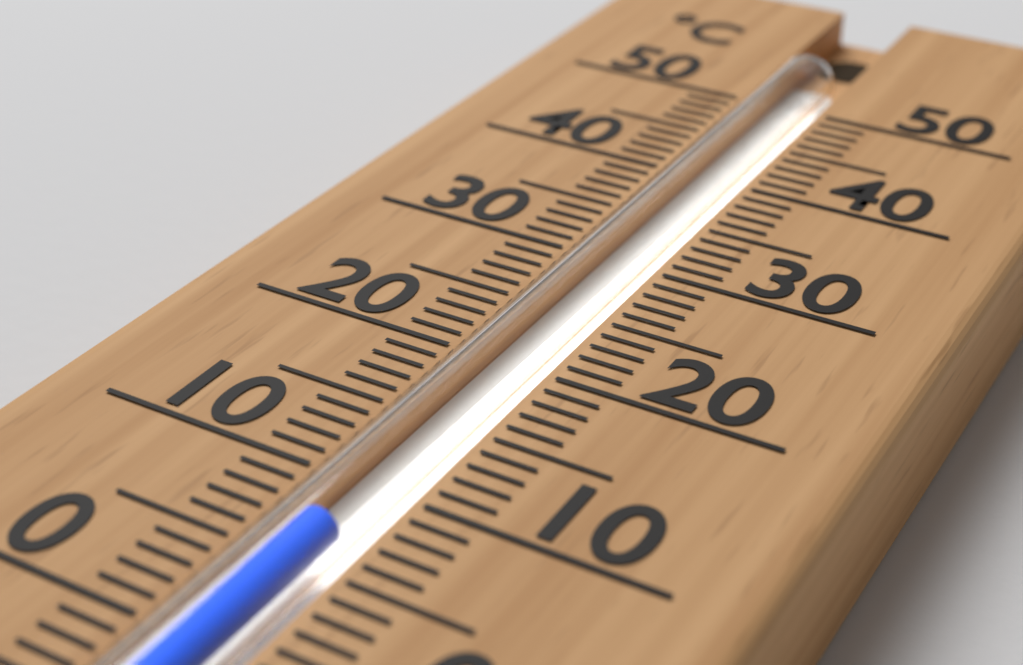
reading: 7 °C
